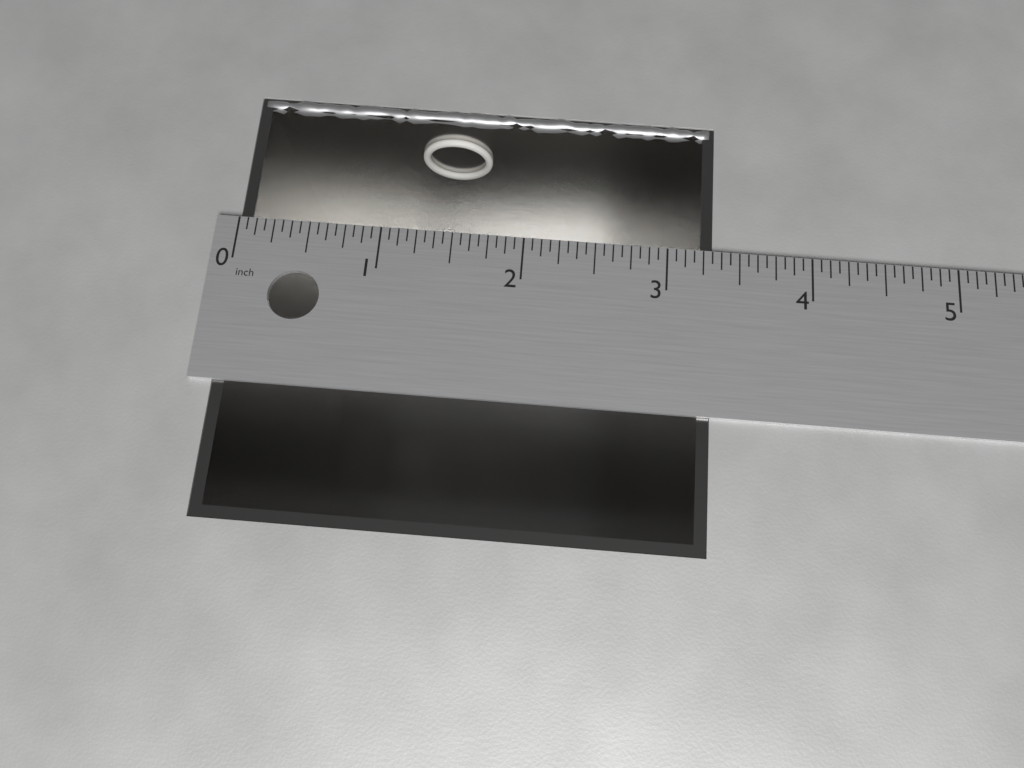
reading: 3.3125 in
